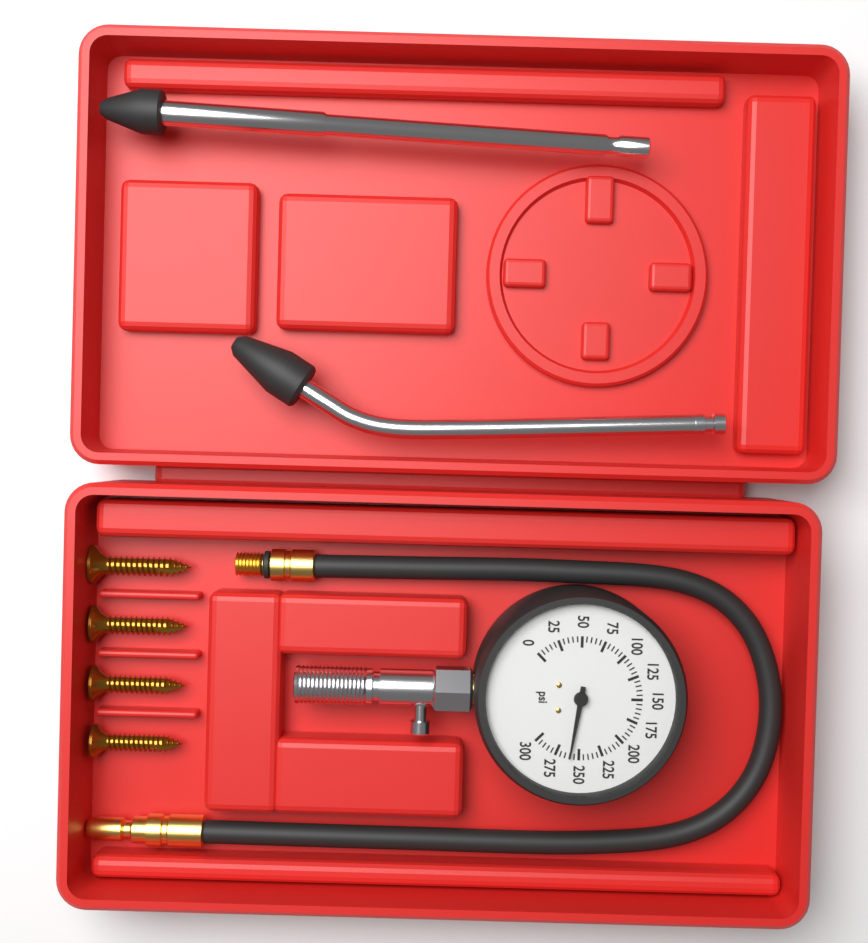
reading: 260 psi
